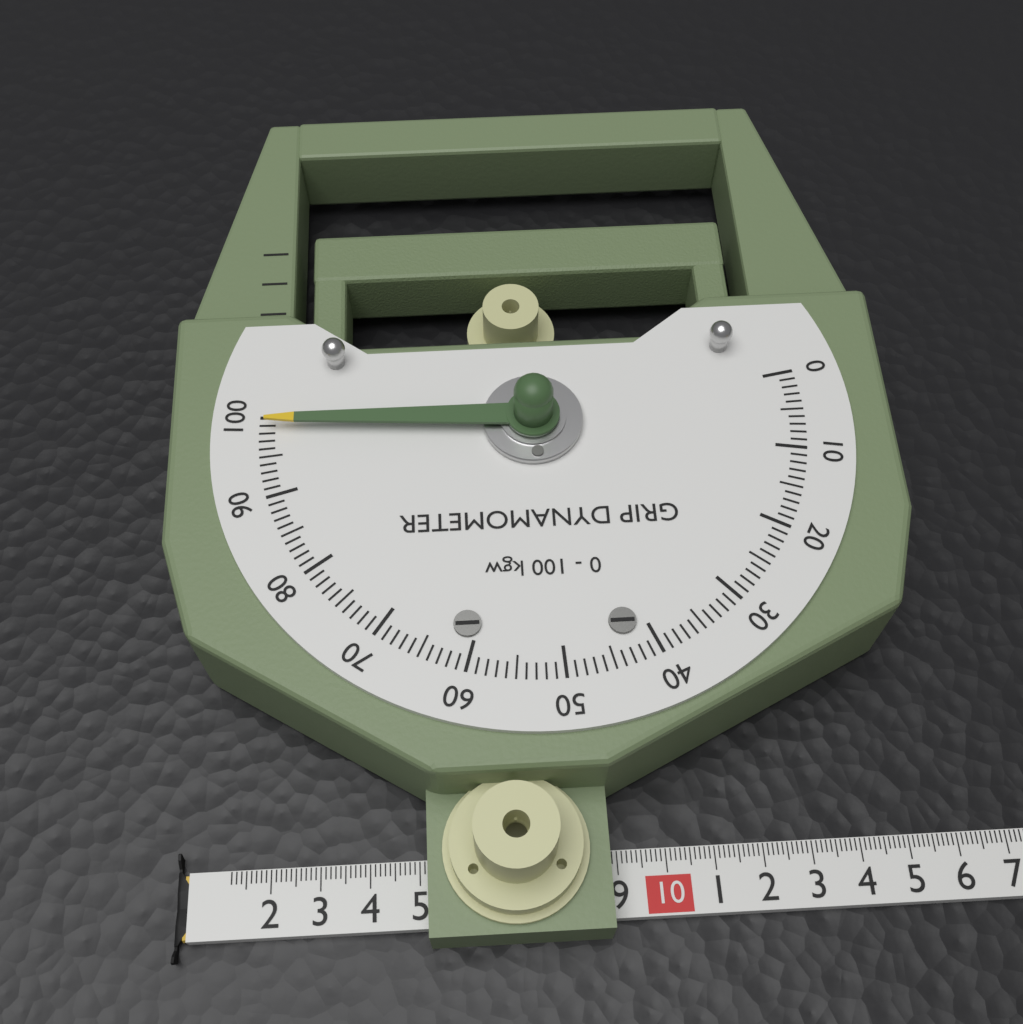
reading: 99 kgw
